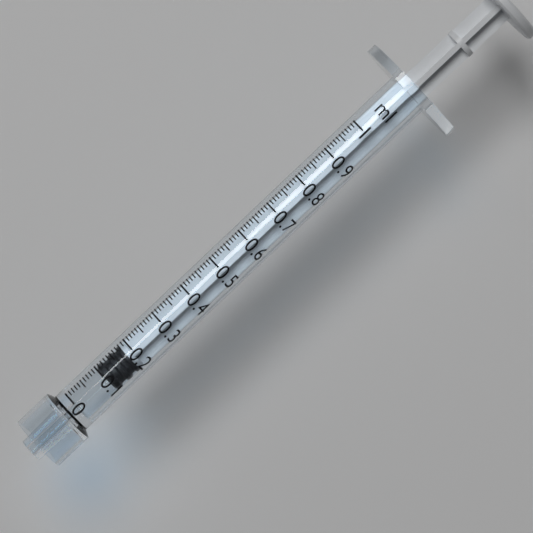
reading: 0.10 ml
